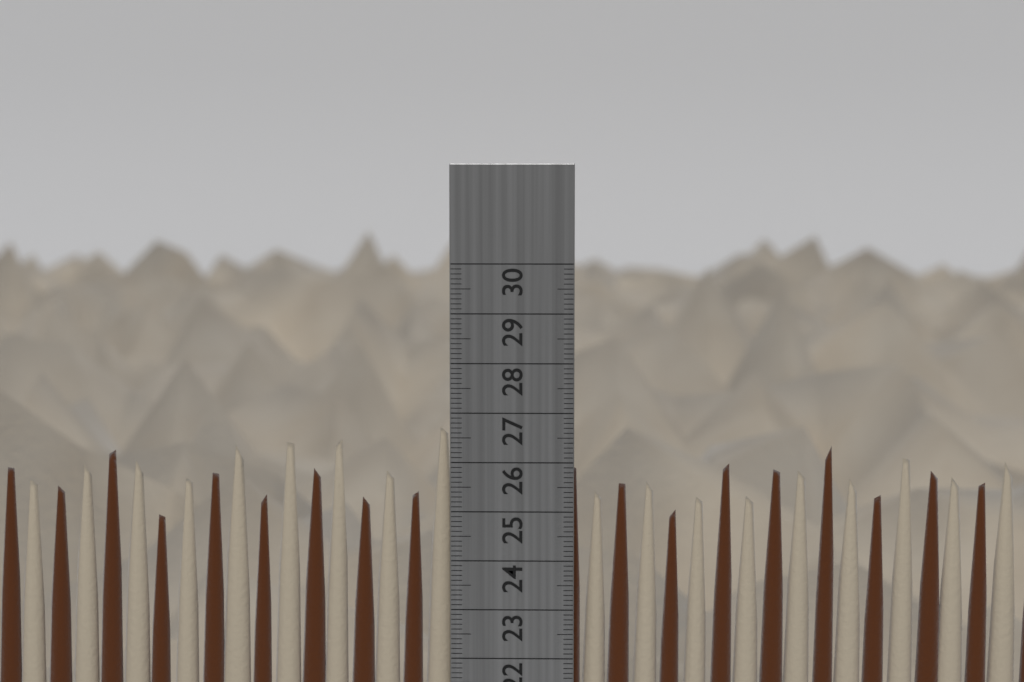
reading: 26.8 cm
